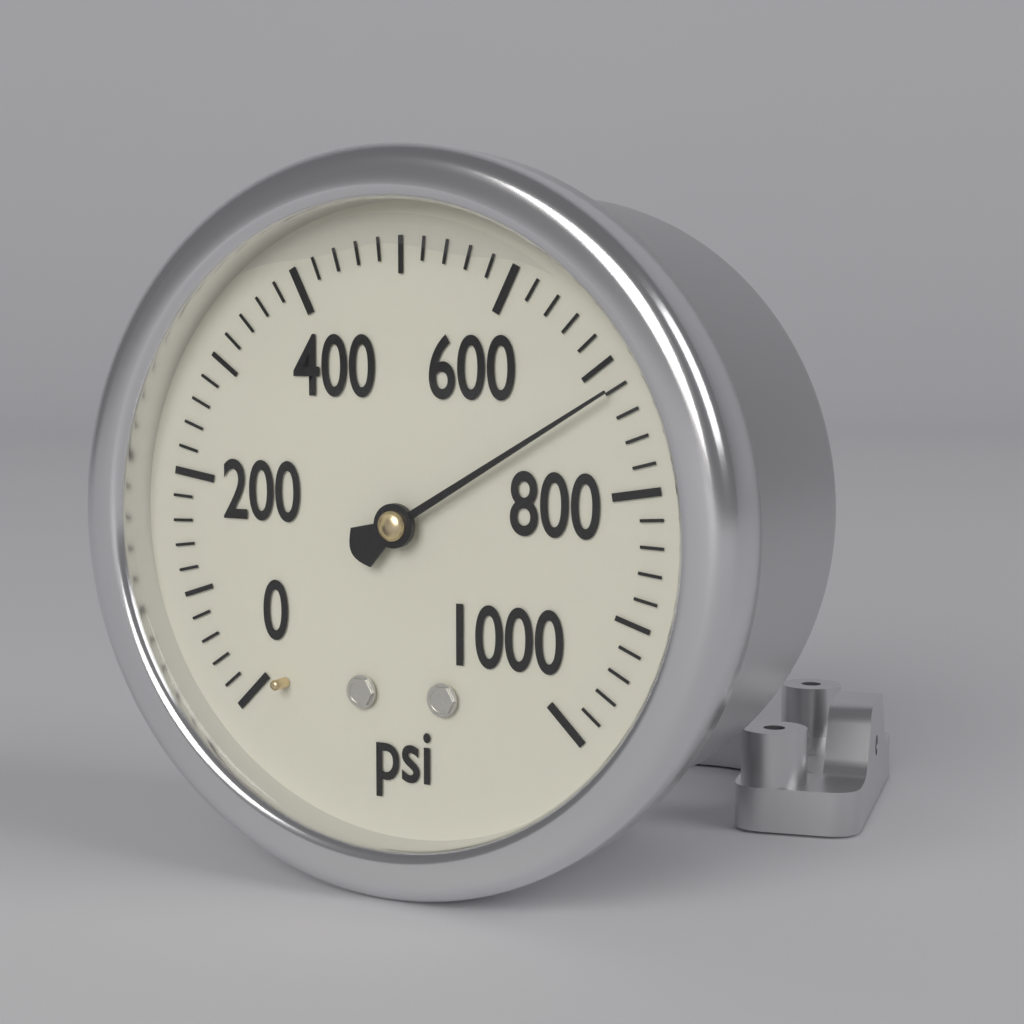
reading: 720 psi
